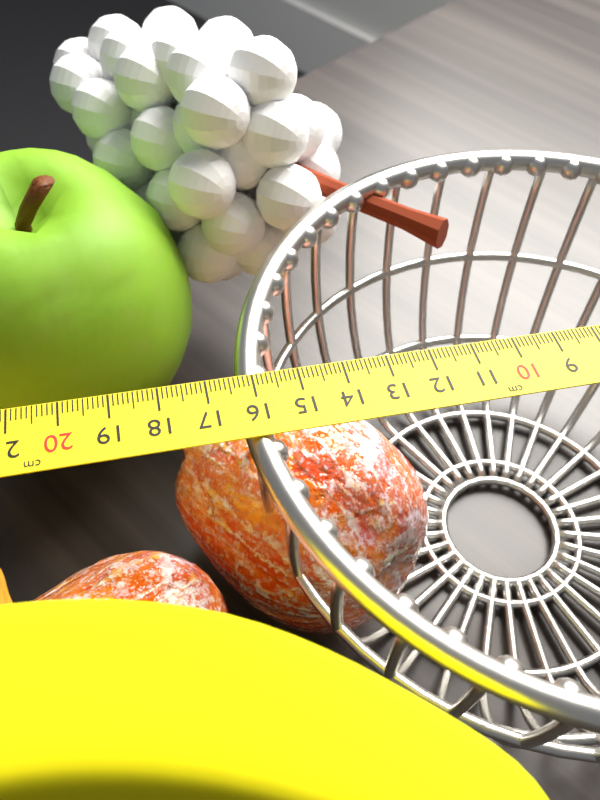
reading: 16.4 cm
